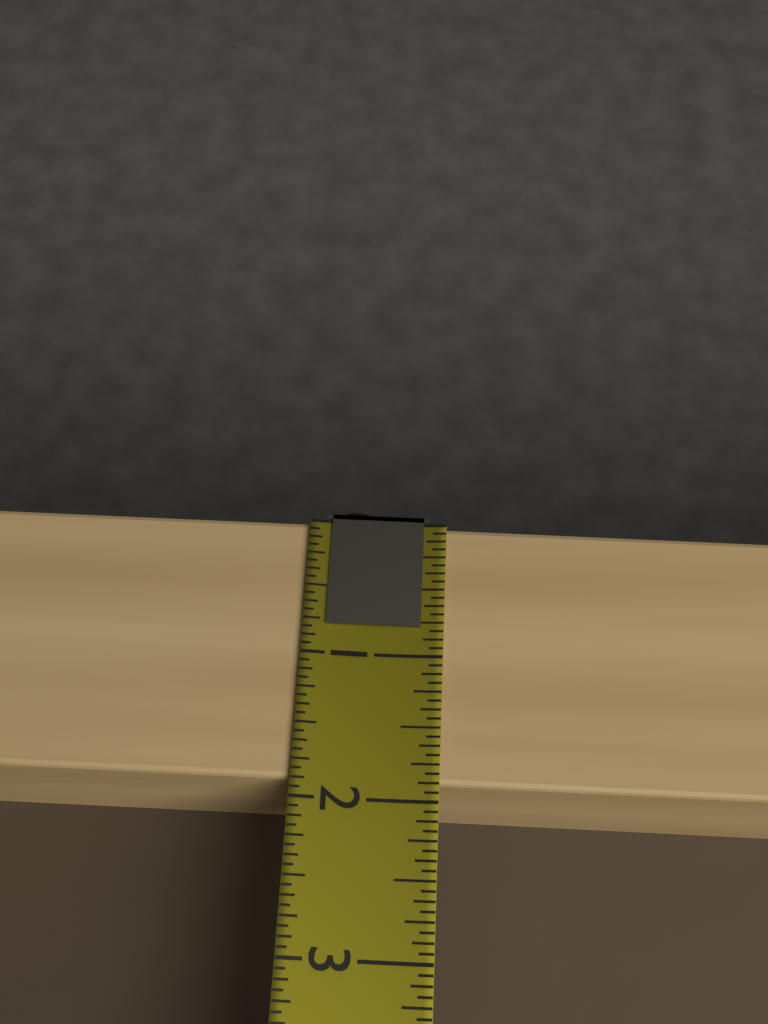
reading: 1.8750 (no unit)
